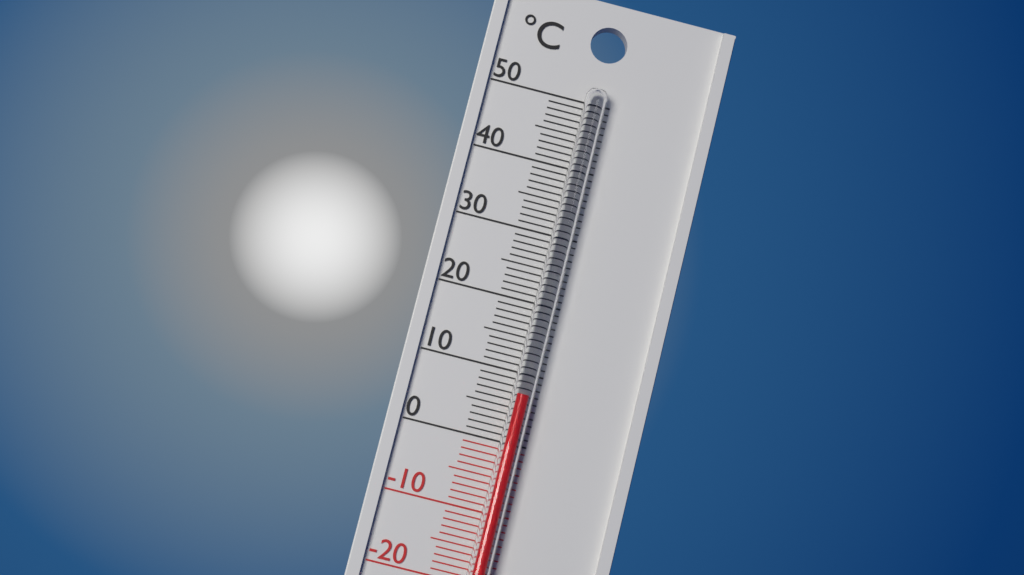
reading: 7 °C
